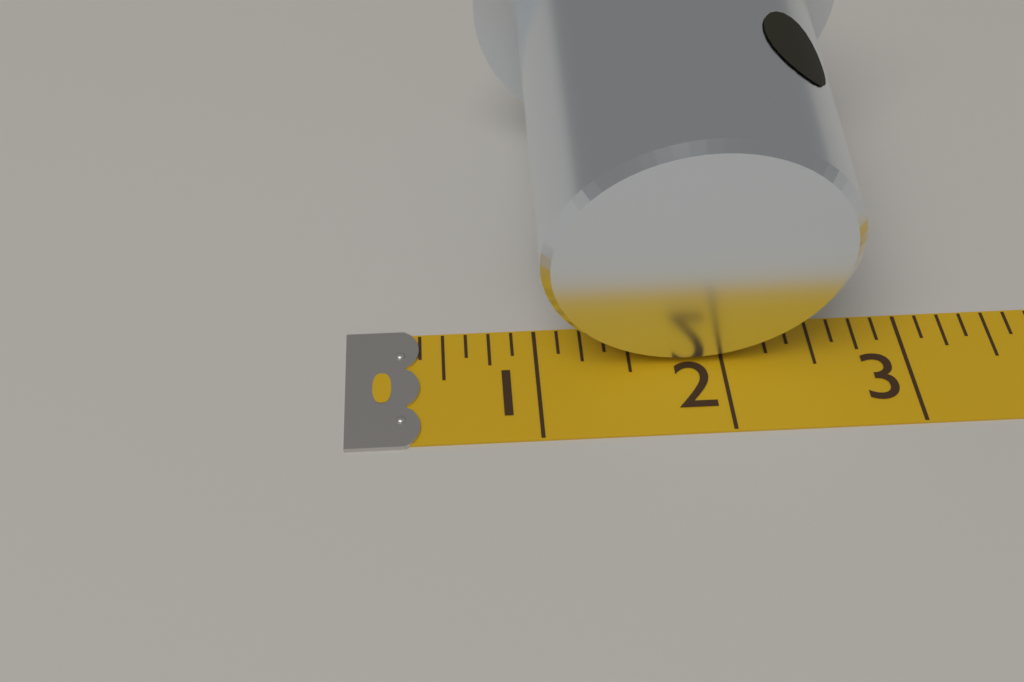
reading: 2.625 (no unit)
